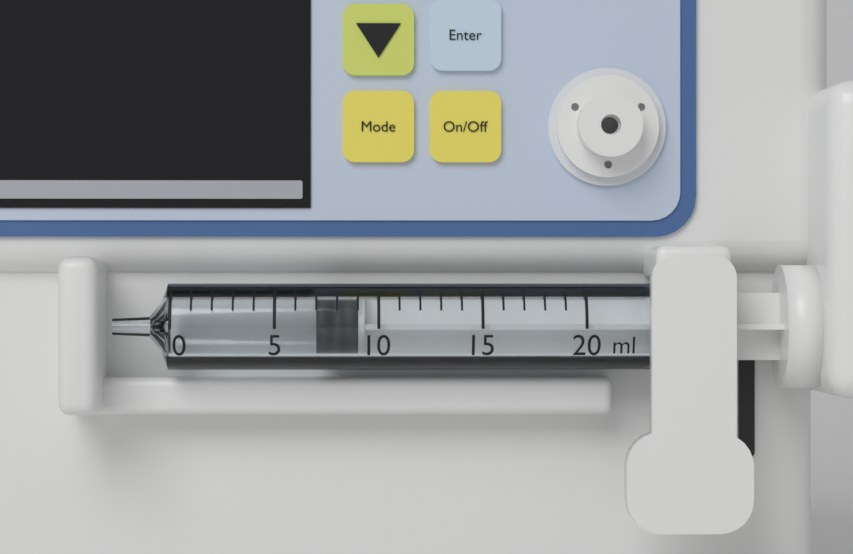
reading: 7 ml
